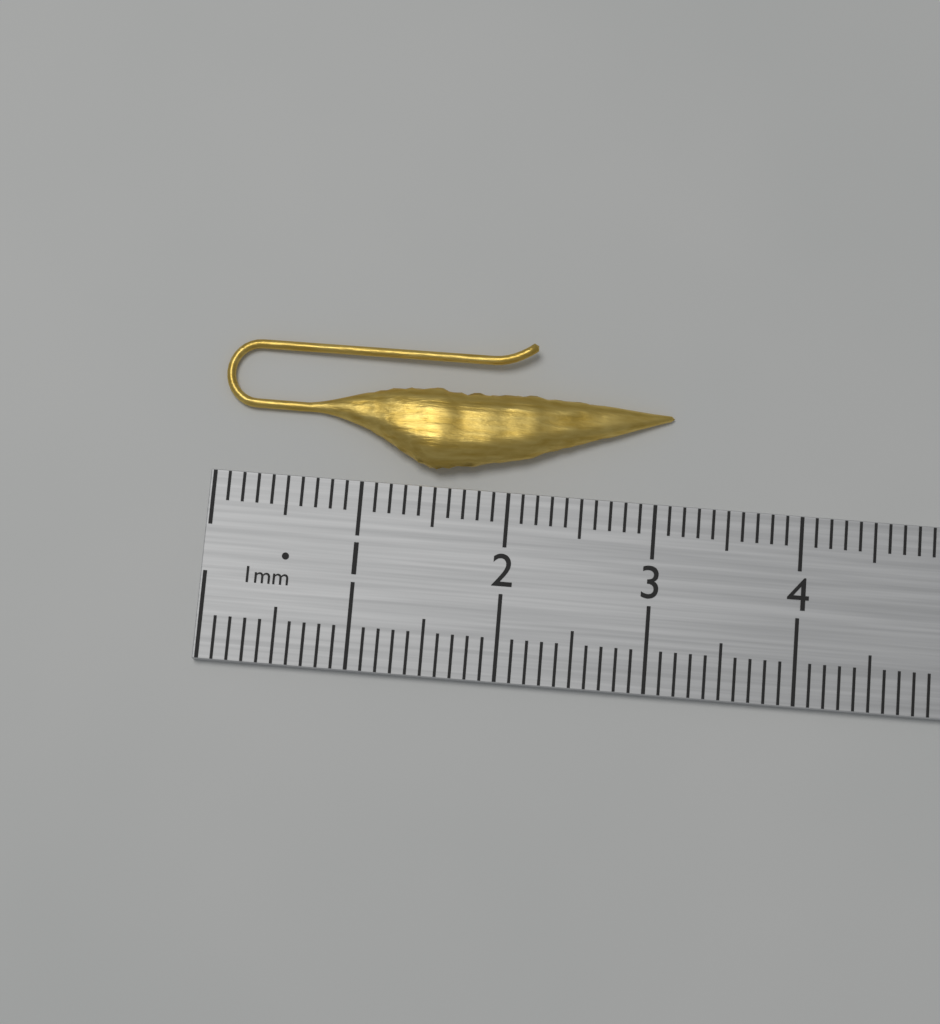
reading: 3.1 cm
